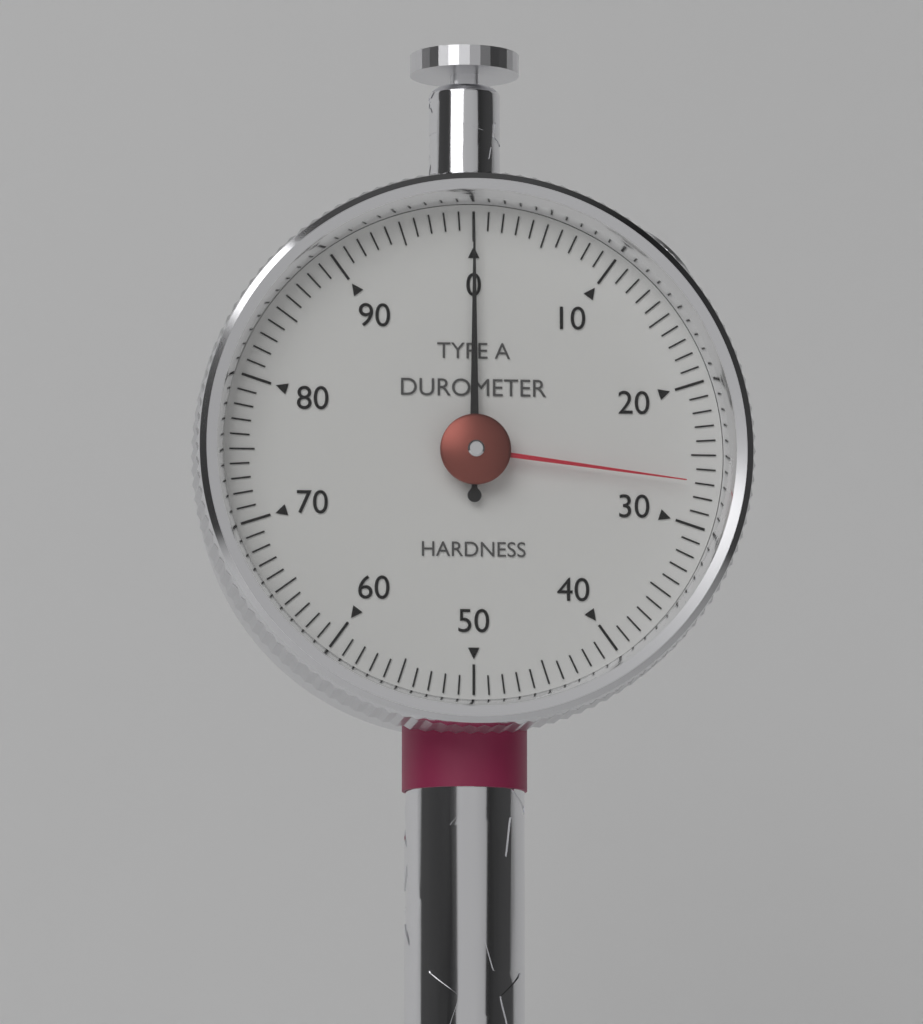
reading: 0 (no unit)
